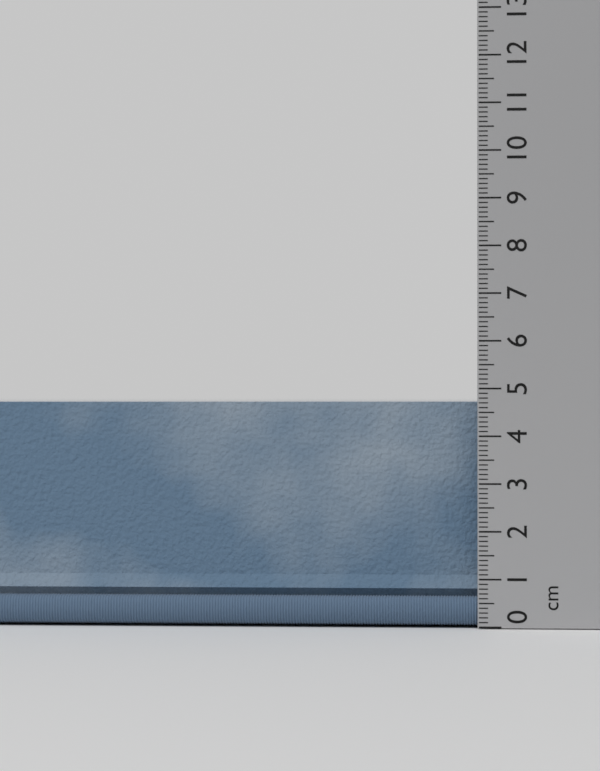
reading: 4.9 cm
